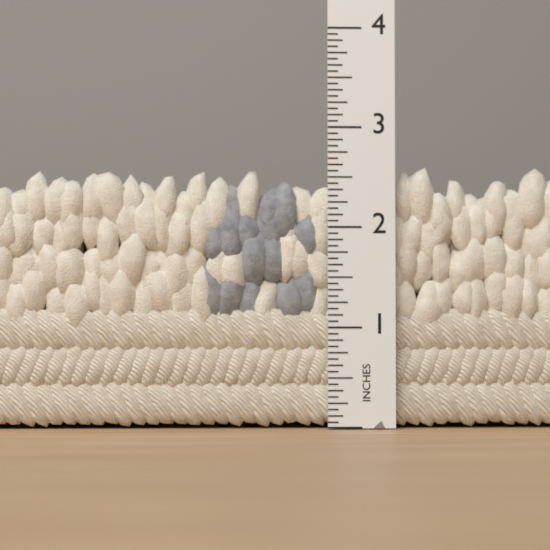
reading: 2.6250 in
